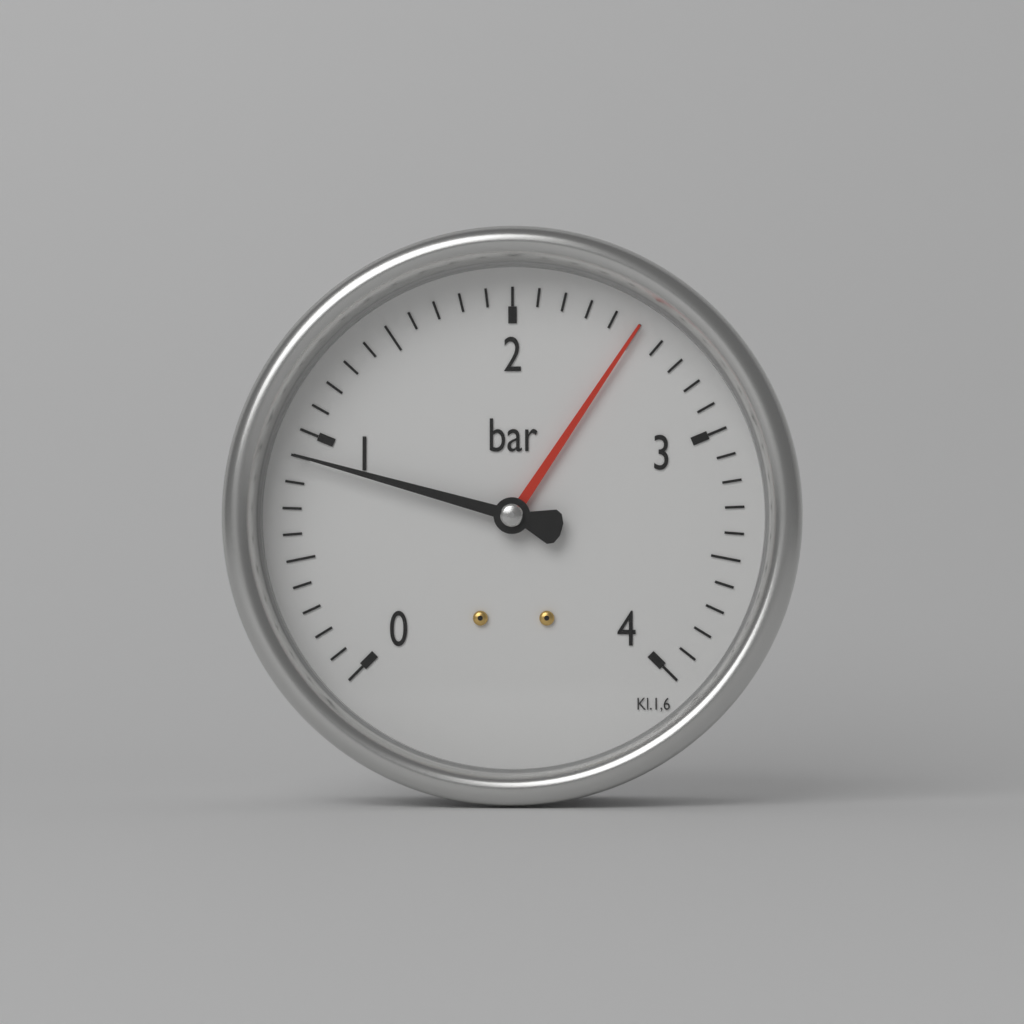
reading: 0.9 bar
